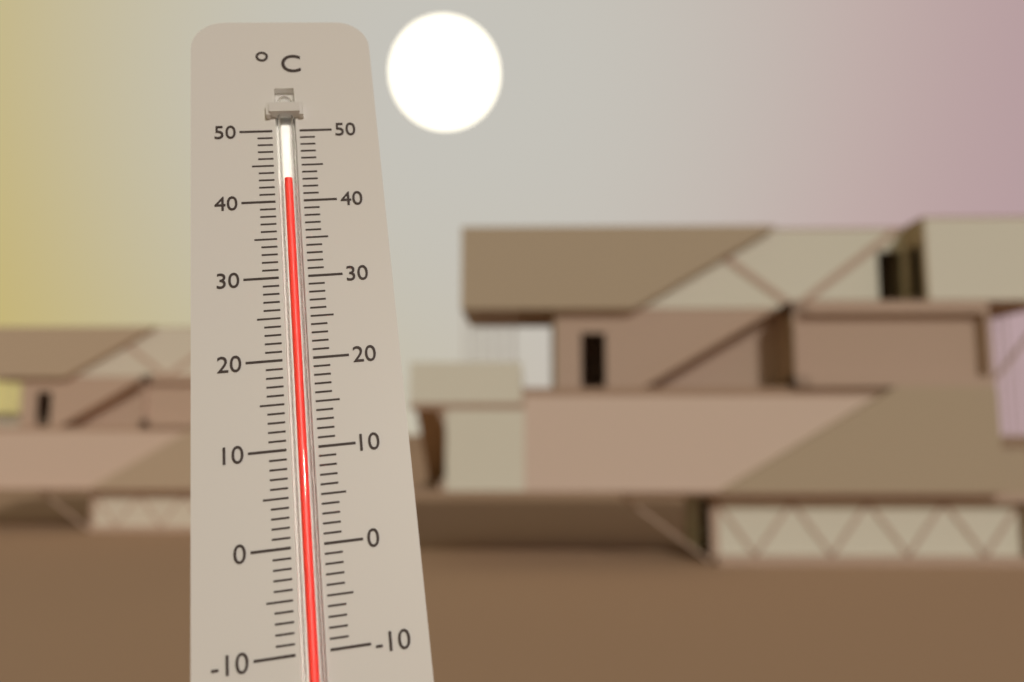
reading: 43 °C
